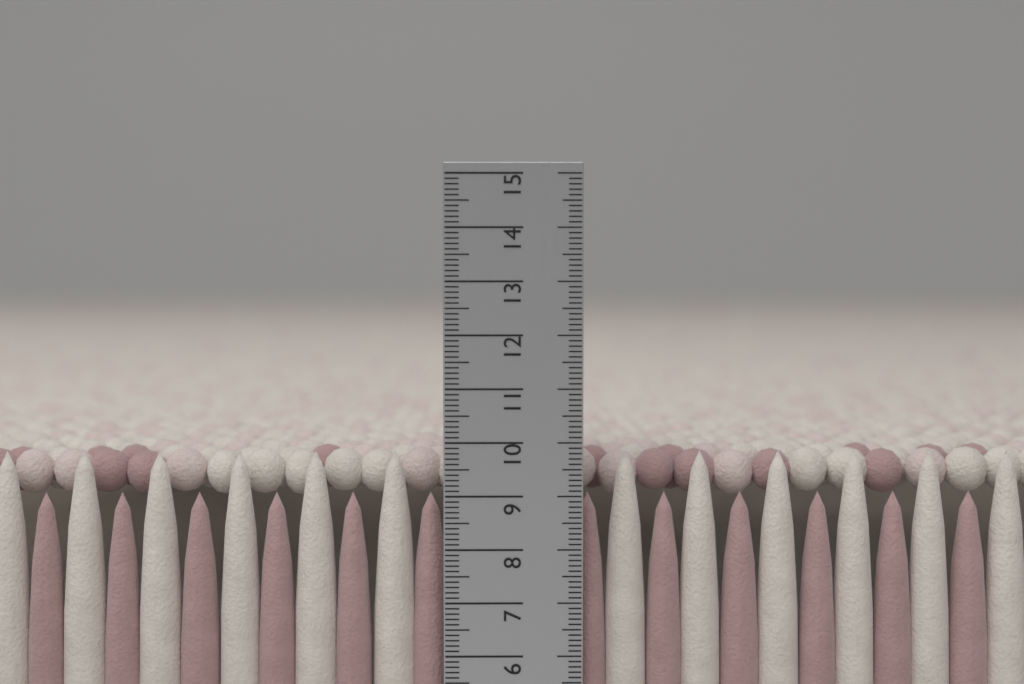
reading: 9.8 cm
